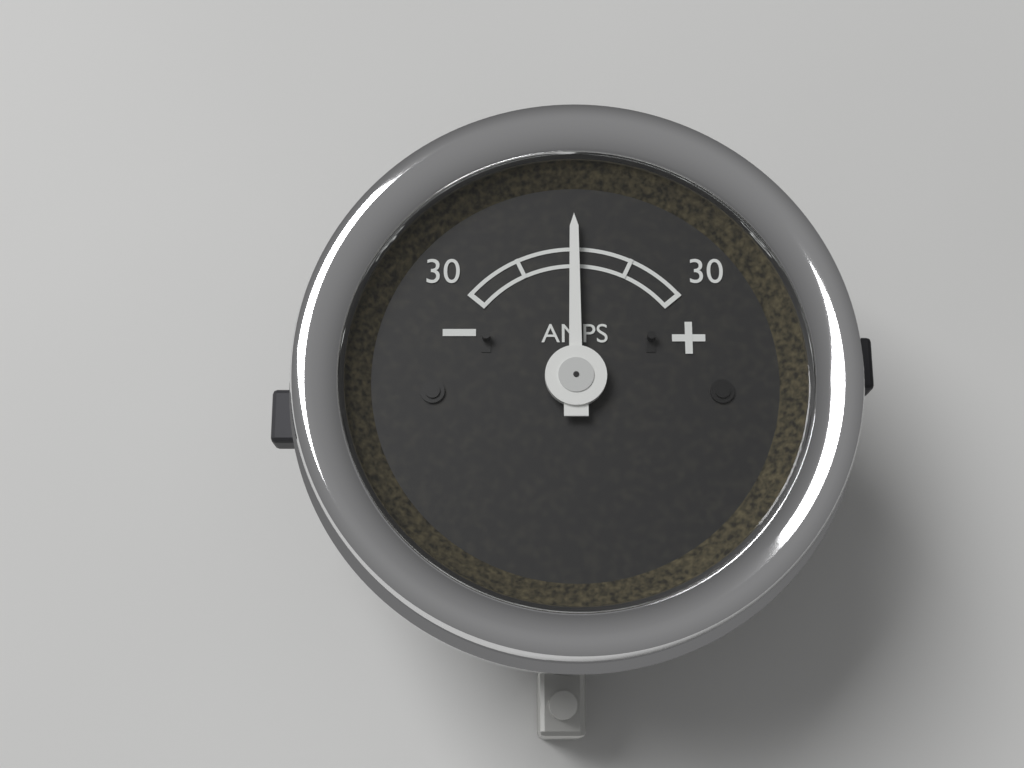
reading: 0 A
